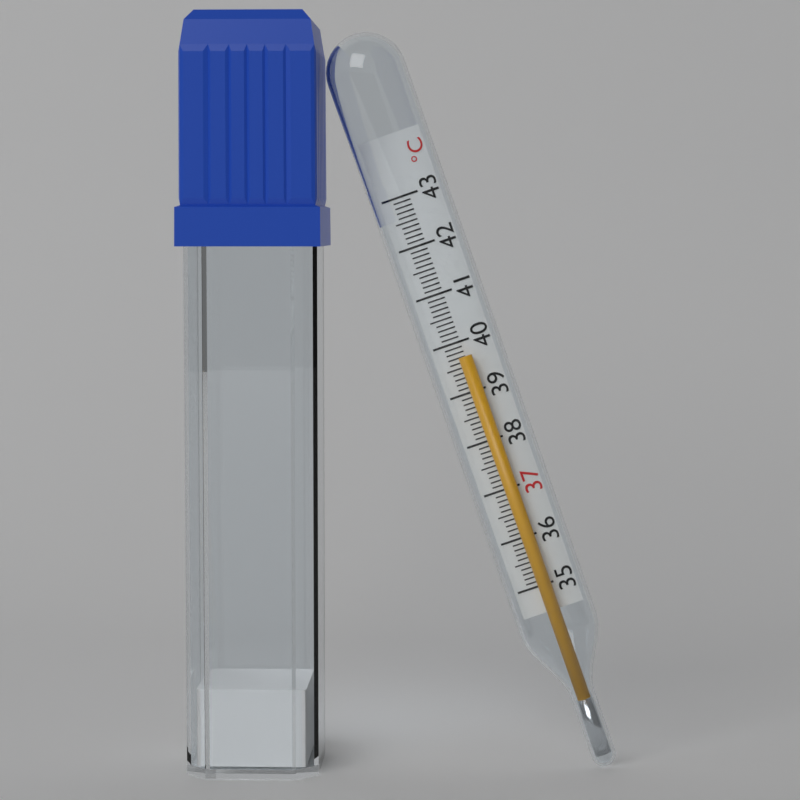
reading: 39.7 °C
